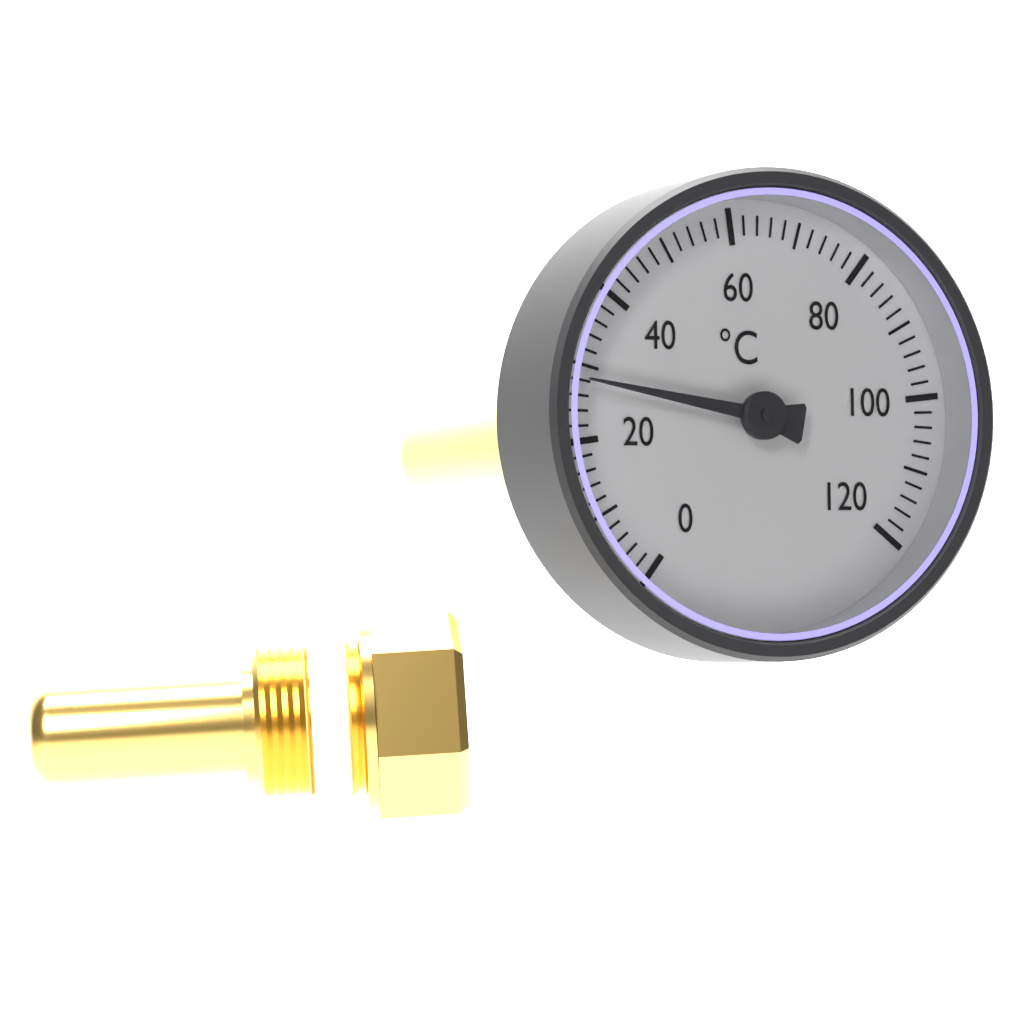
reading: 28 °C
